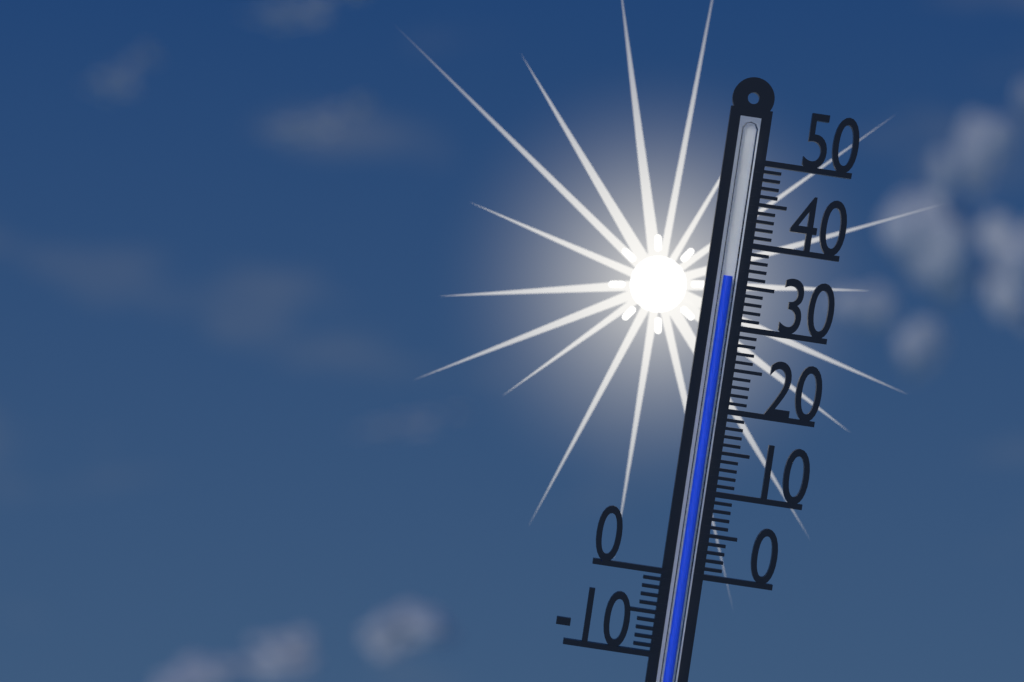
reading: 36 (no unit)
